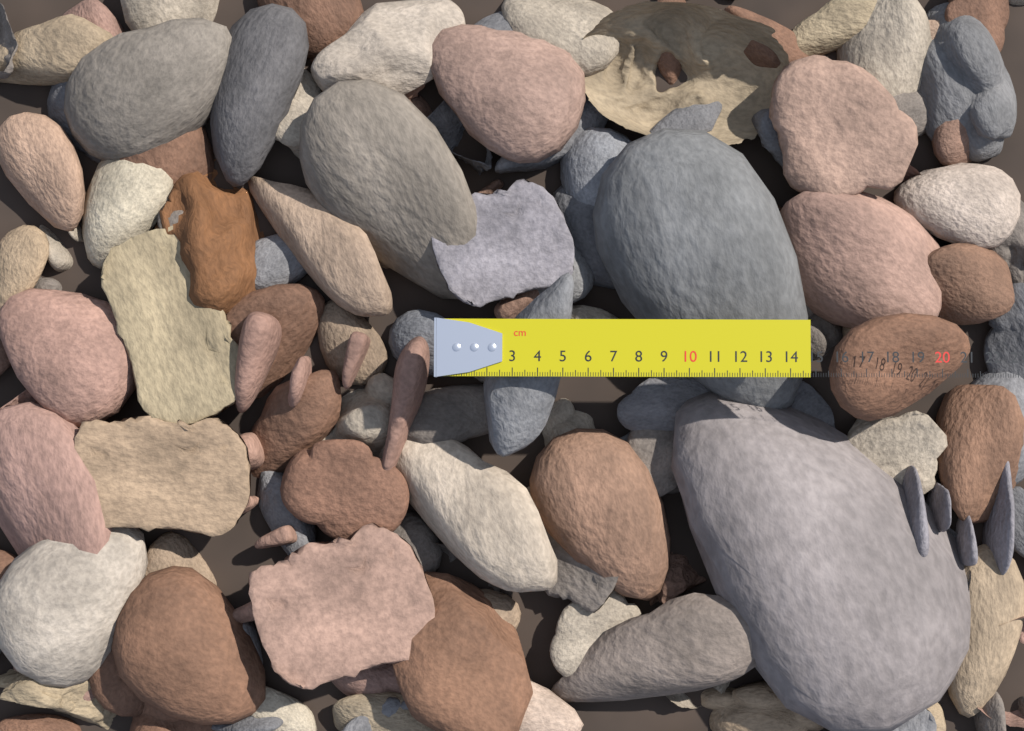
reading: 14.8 cm
